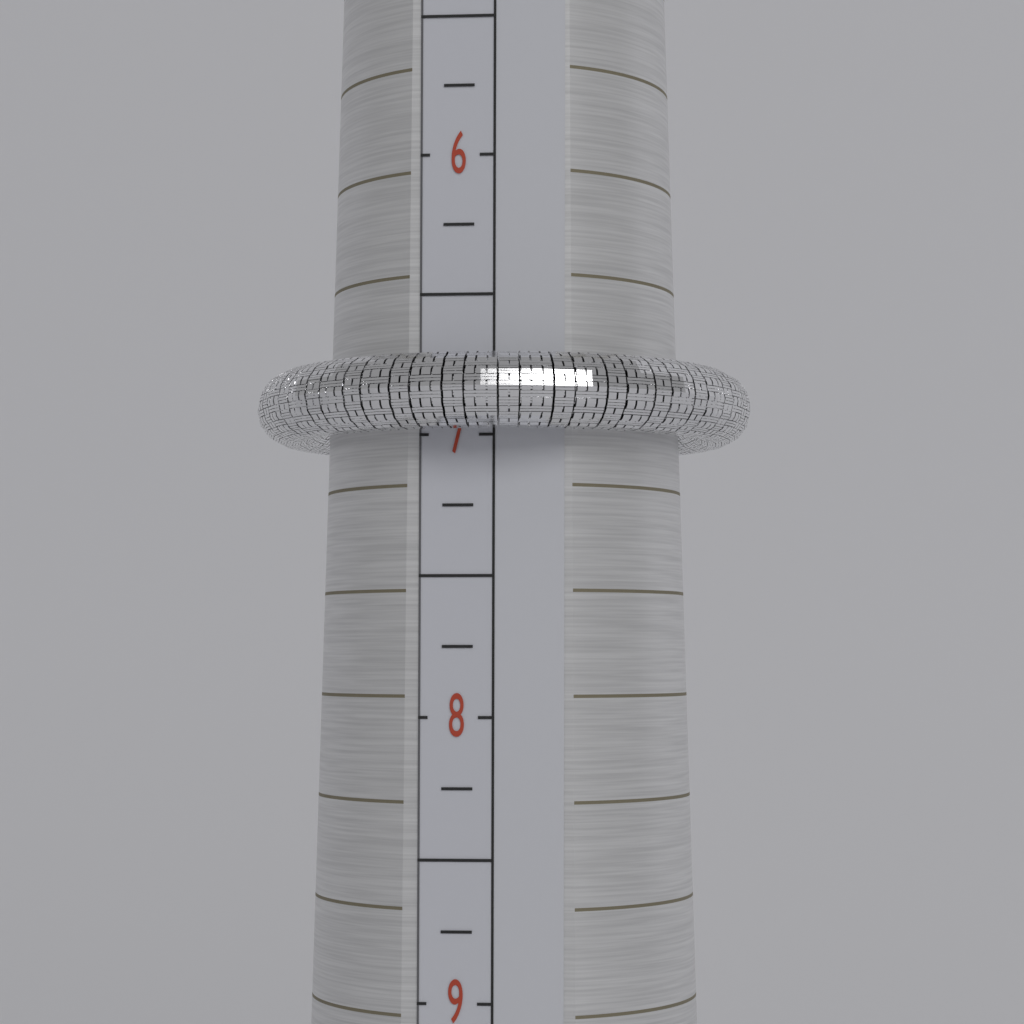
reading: 7.00 (no unit)
